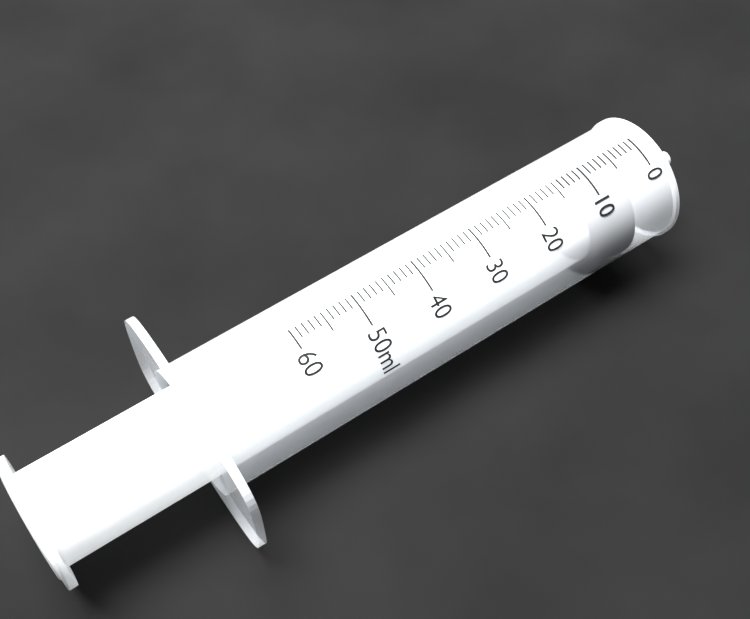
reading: 5 ml
